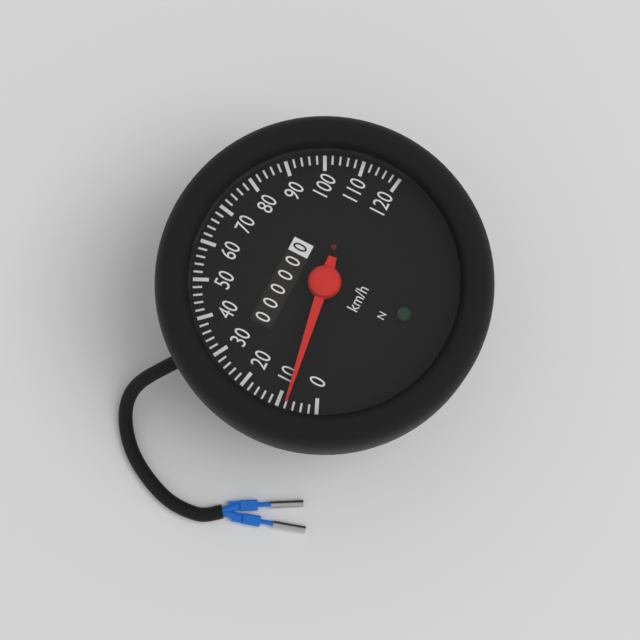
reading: 8 km/h
